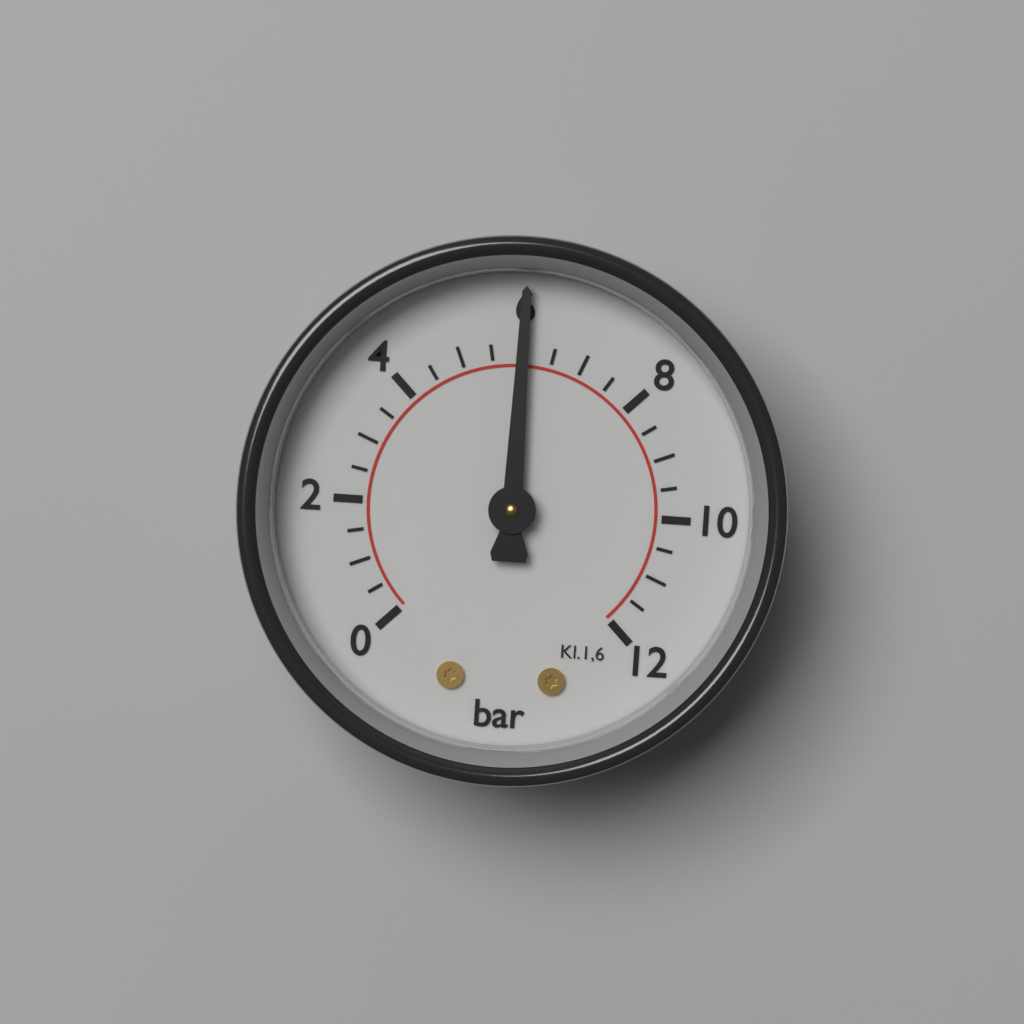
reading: 6.0 bar
